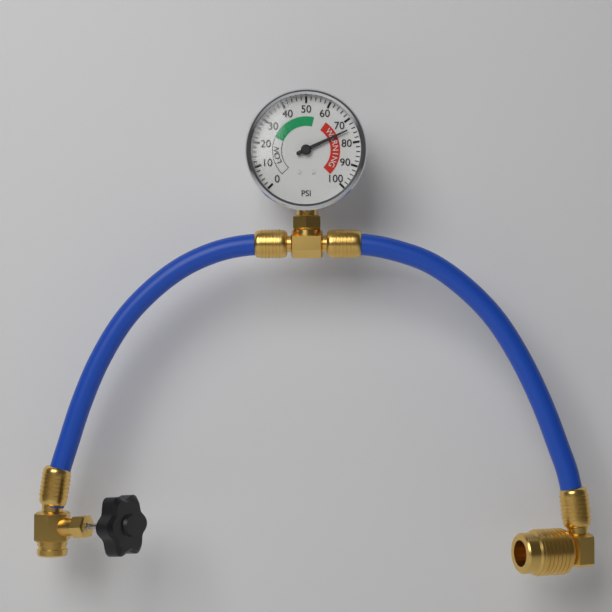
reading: 74 psi
